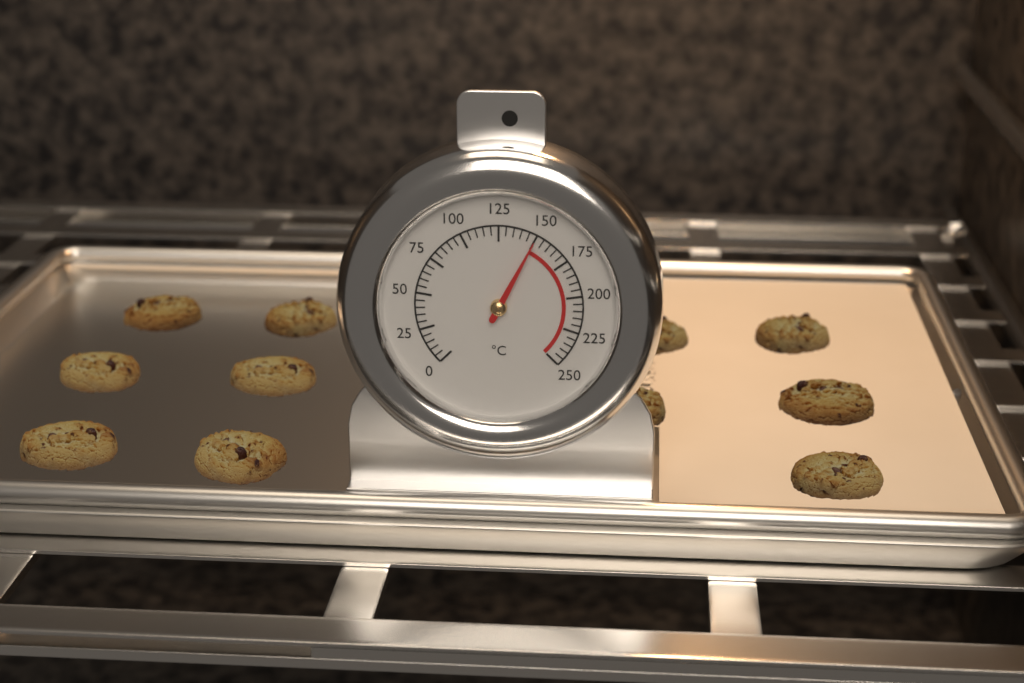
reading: 150 °C
